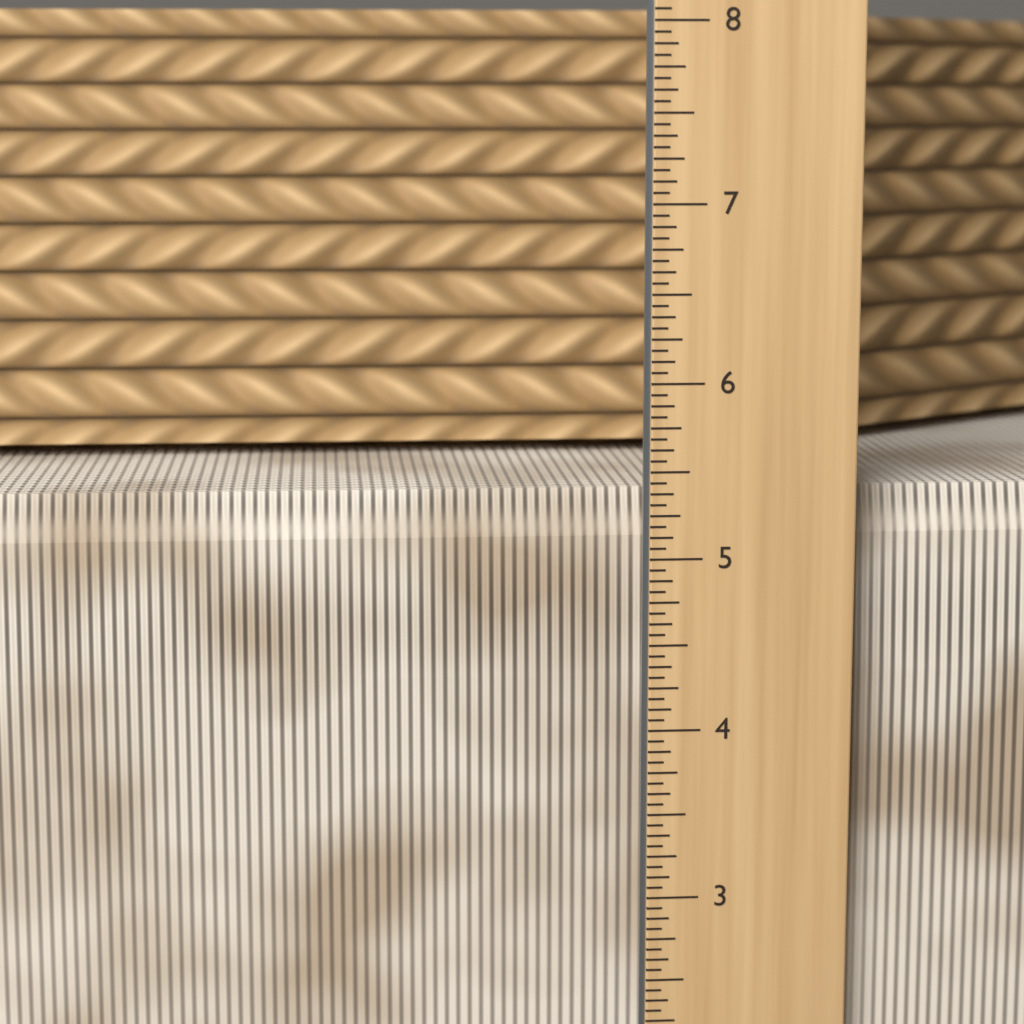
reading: 5.3750 in
